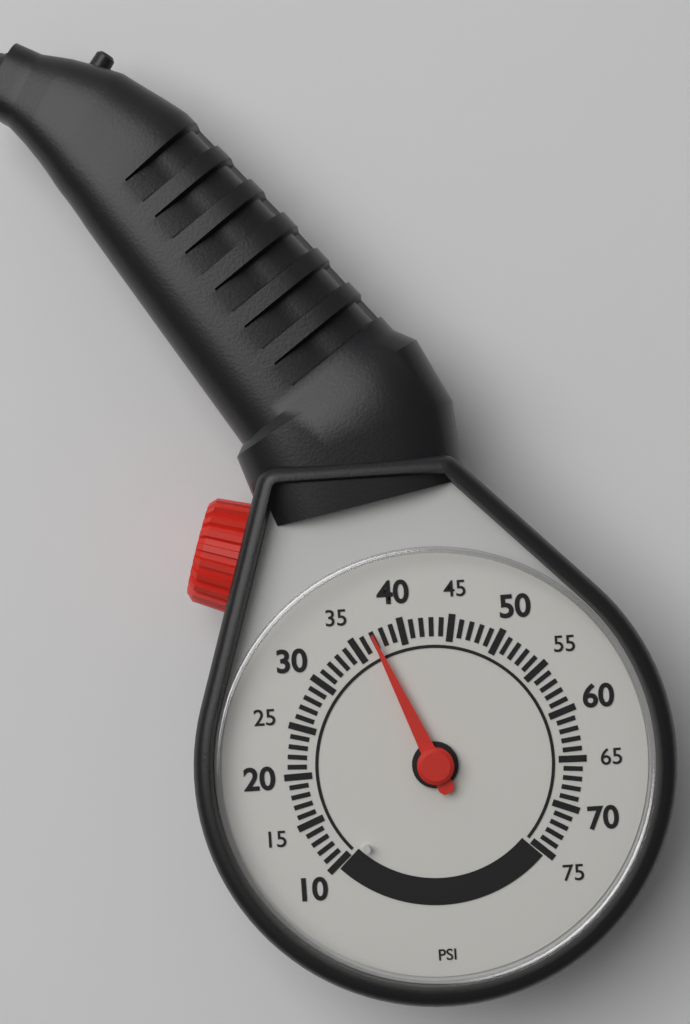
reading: 37 psi
